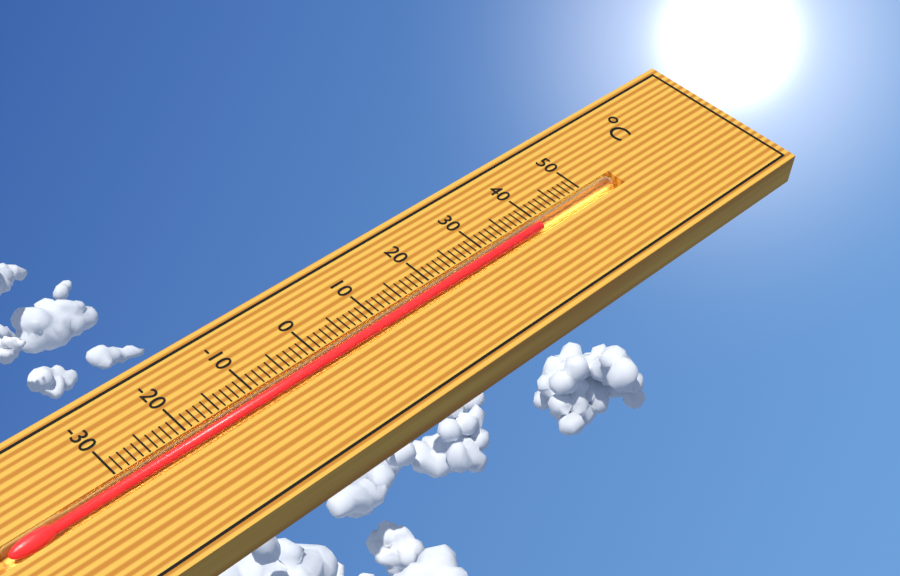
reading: 40 °C
